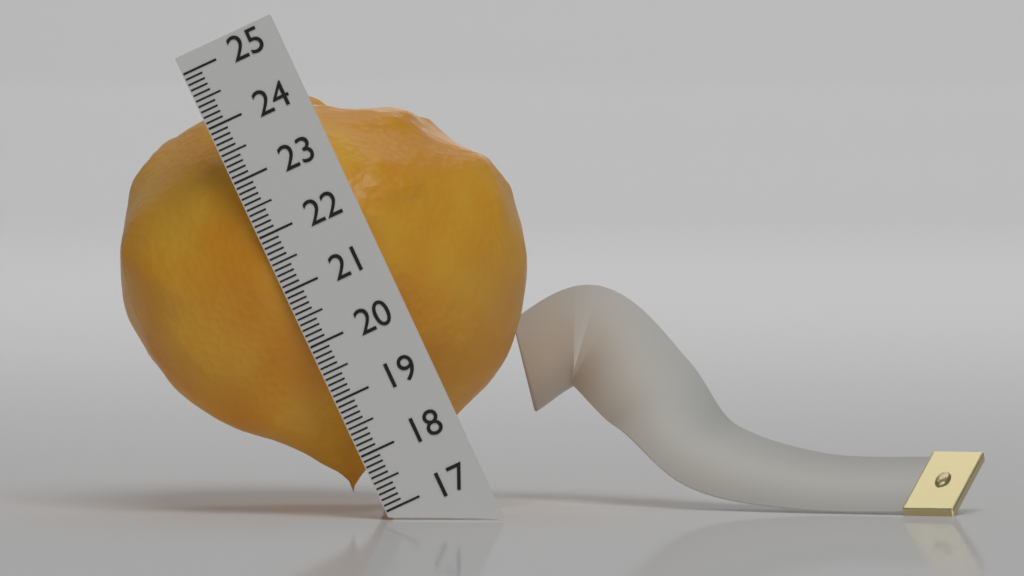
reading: 24.3 (no unit)
